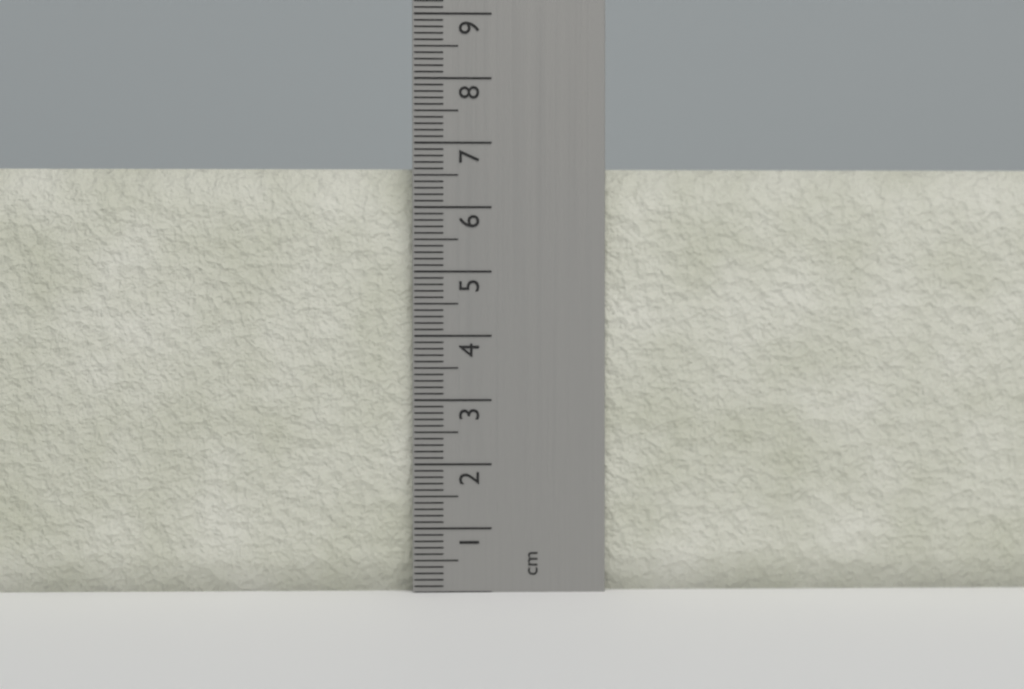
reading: 6.6 cm
